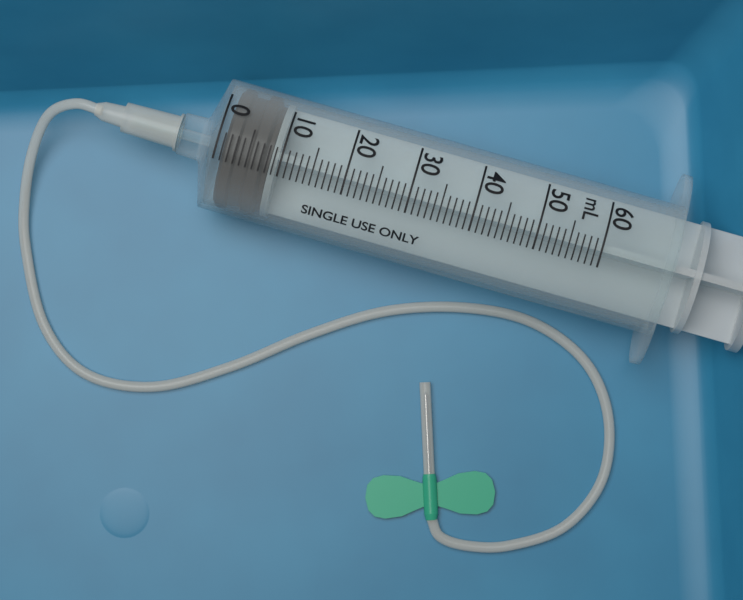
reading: 1 mL
